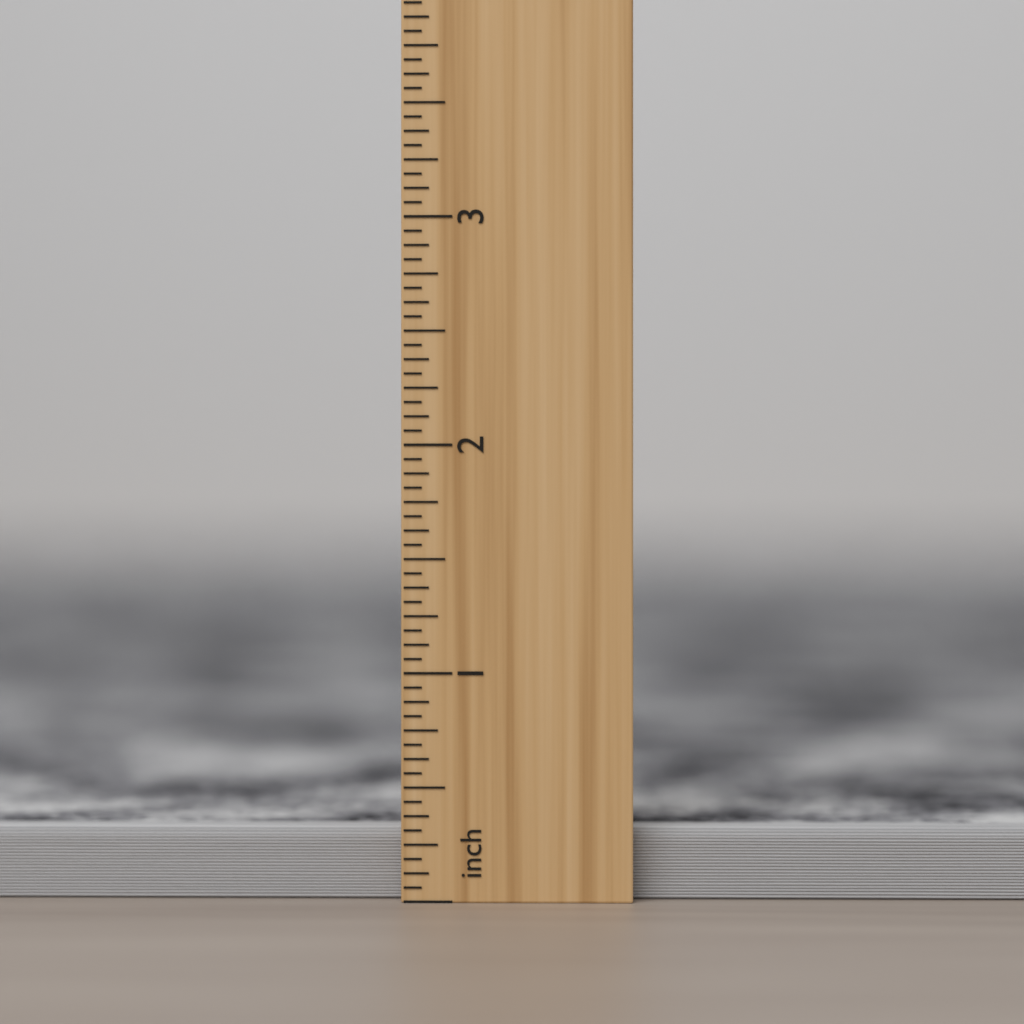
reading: 0.3125 inch
